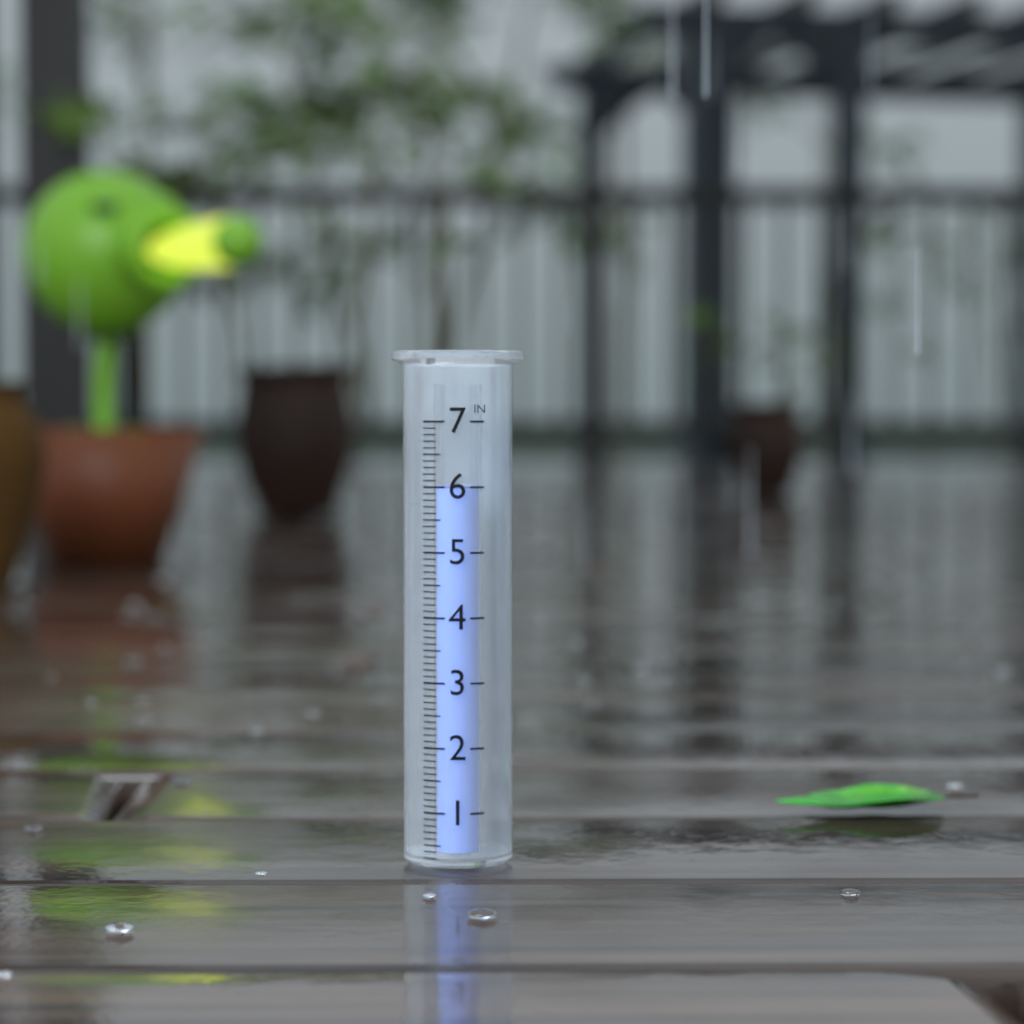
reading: 6.0 in
